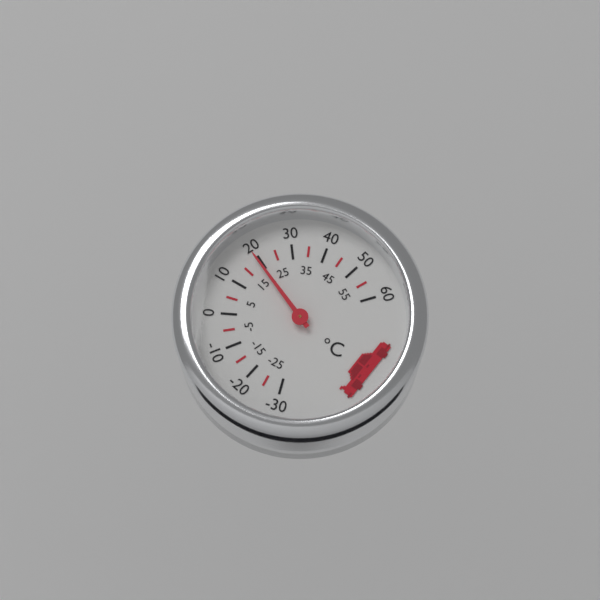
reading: 19 °C
